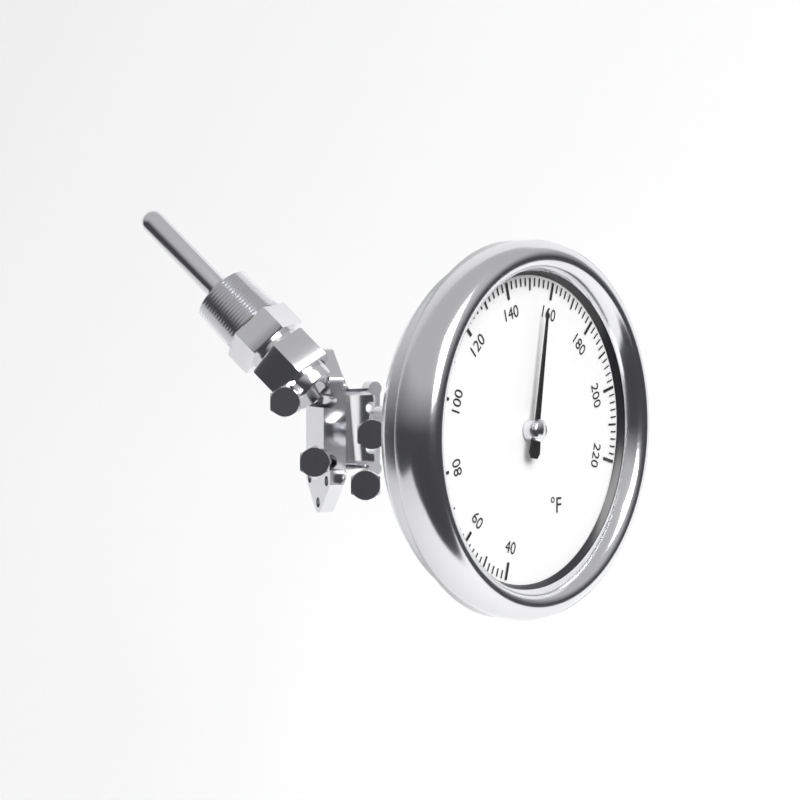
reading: 156 °F
